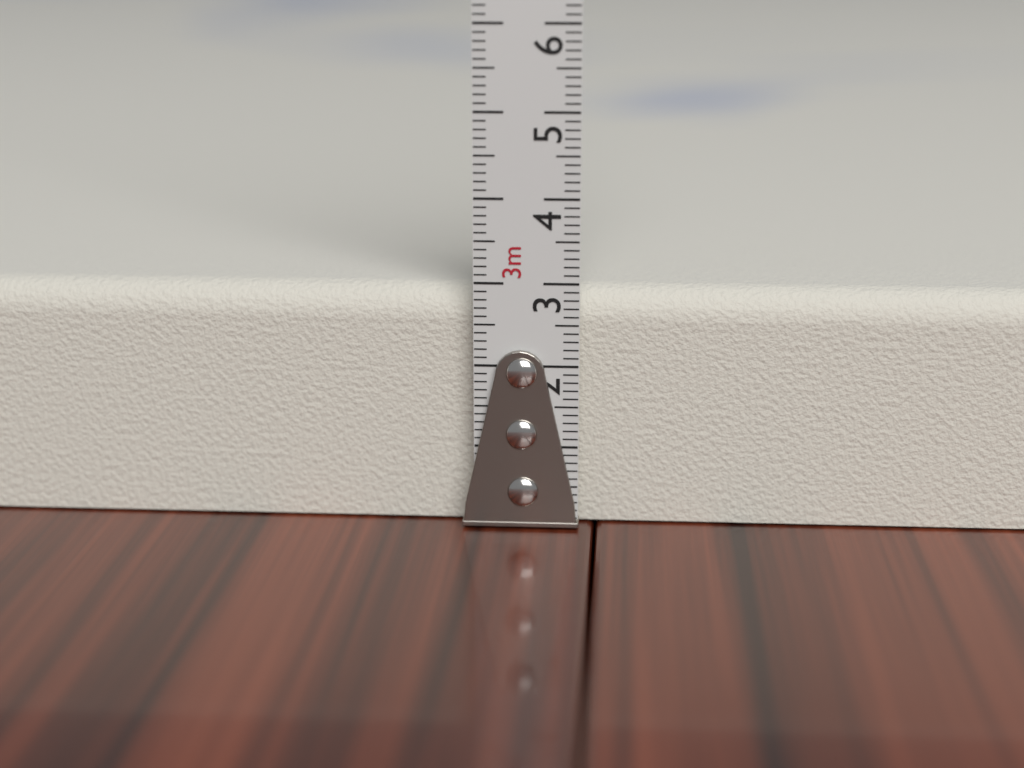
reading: 2.9 cm
